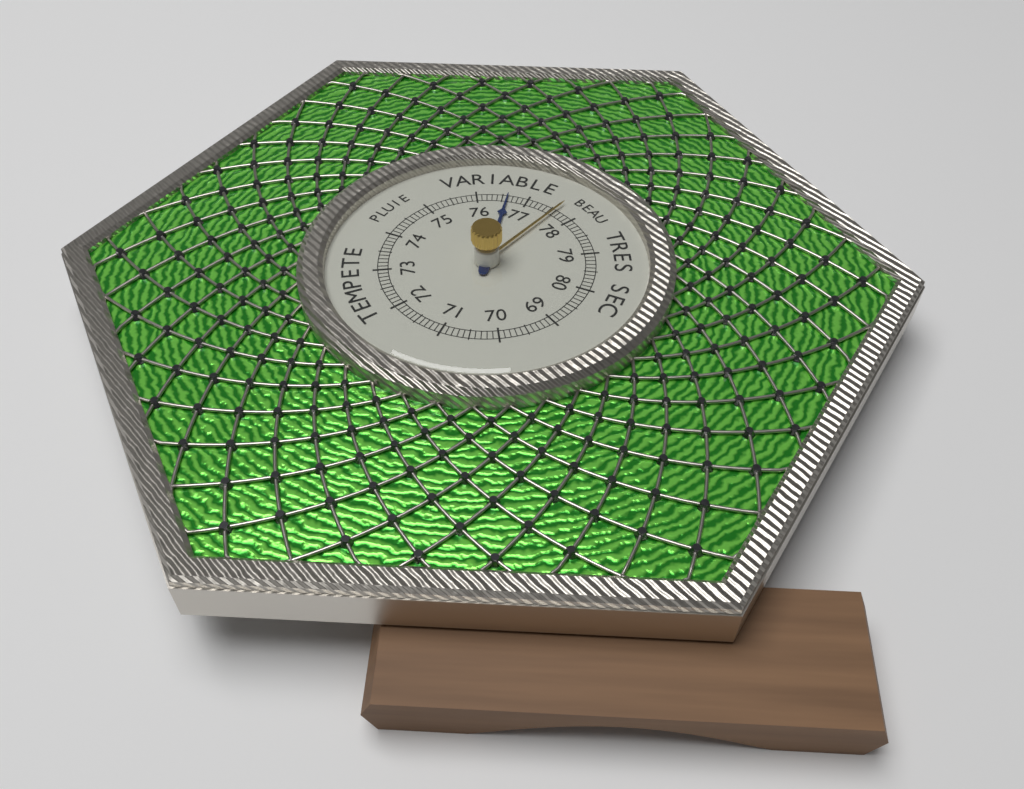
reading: 76.6 (no unit)
